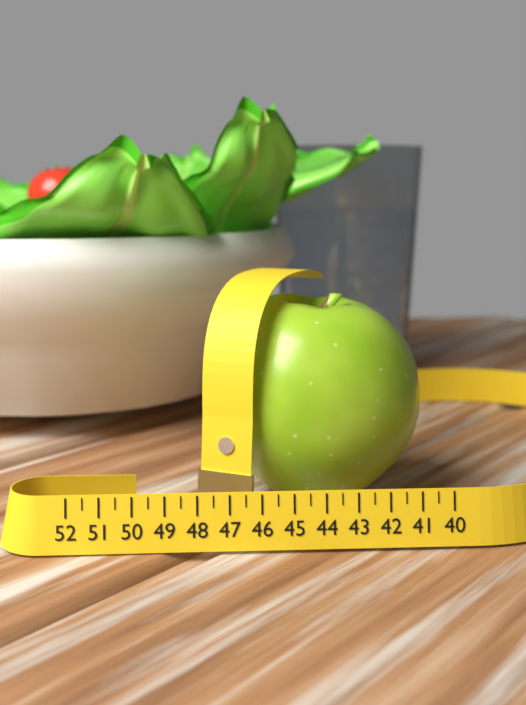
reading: 47.5 (no unit)
